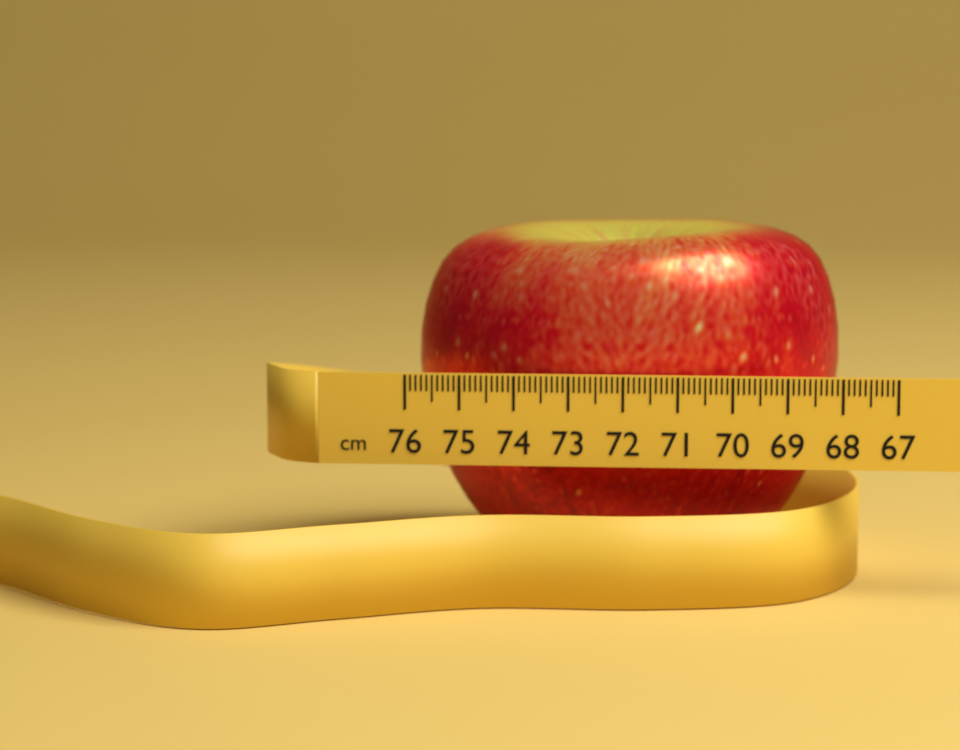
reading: 68.0 cm
